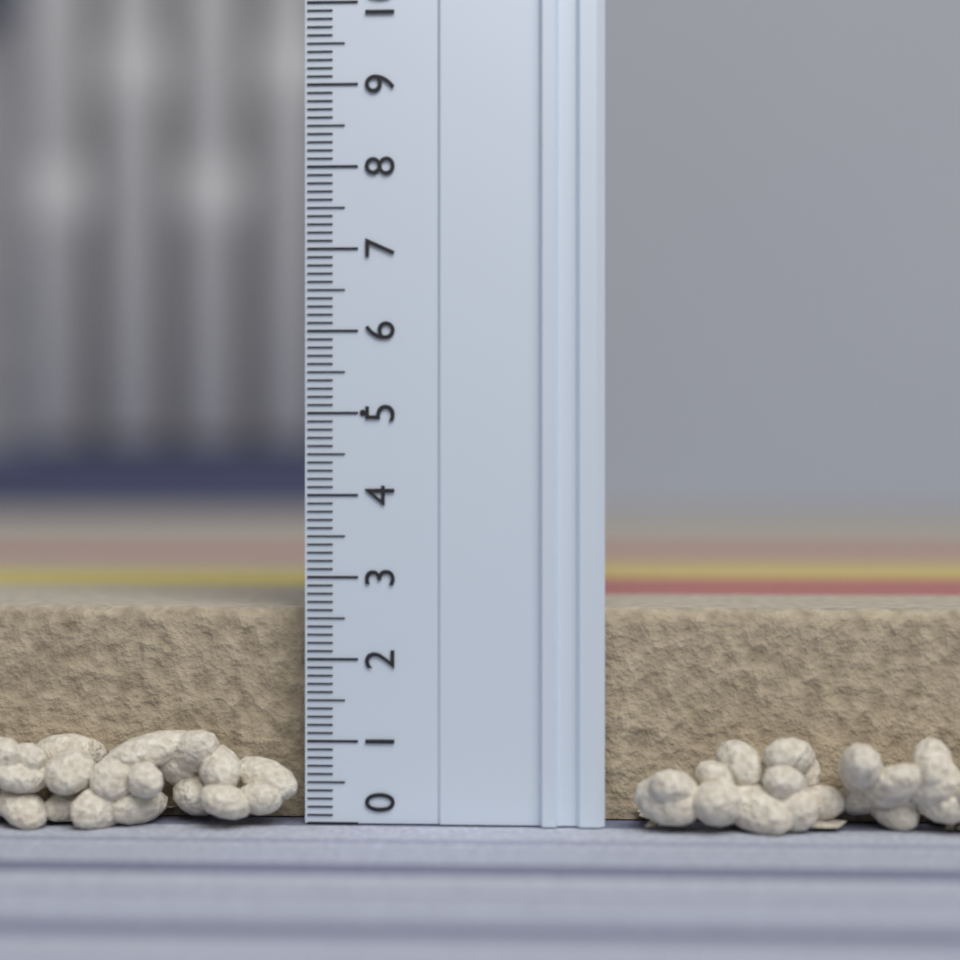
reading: 2.6 (no unit)
